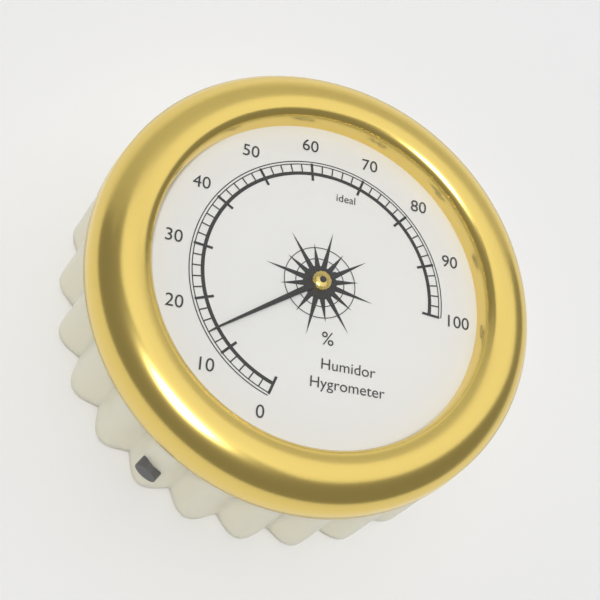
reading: 14 %
